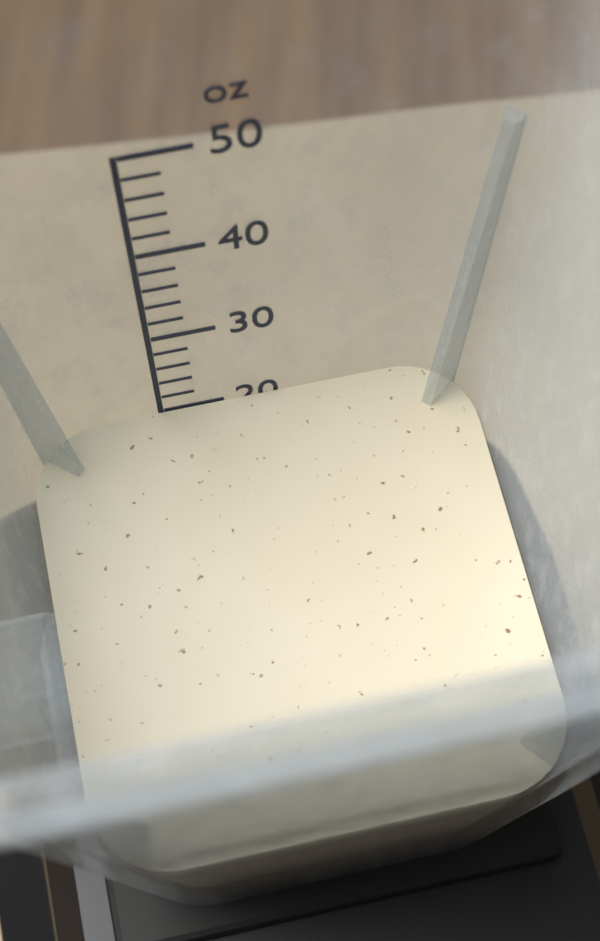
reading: 20 oz
